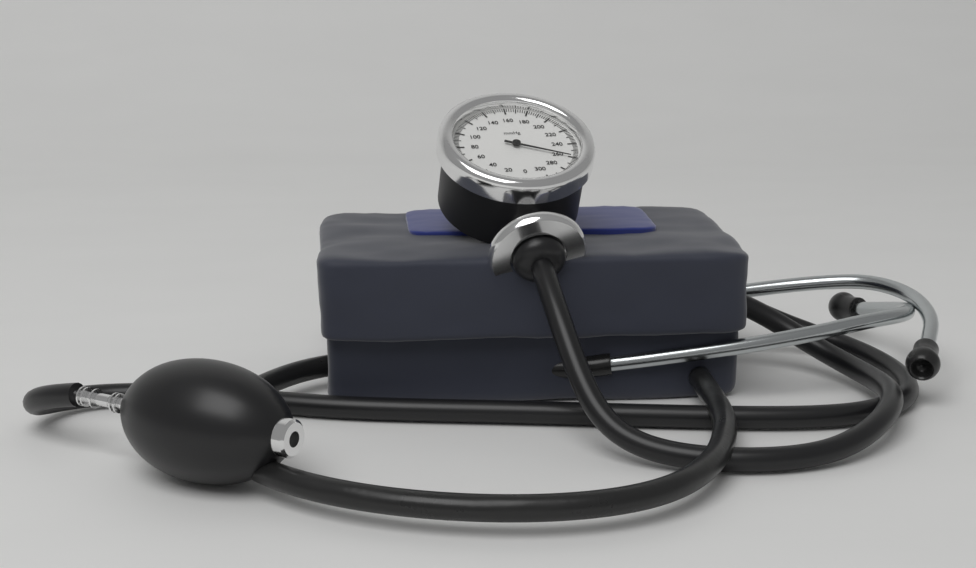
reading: 260 mmHg
